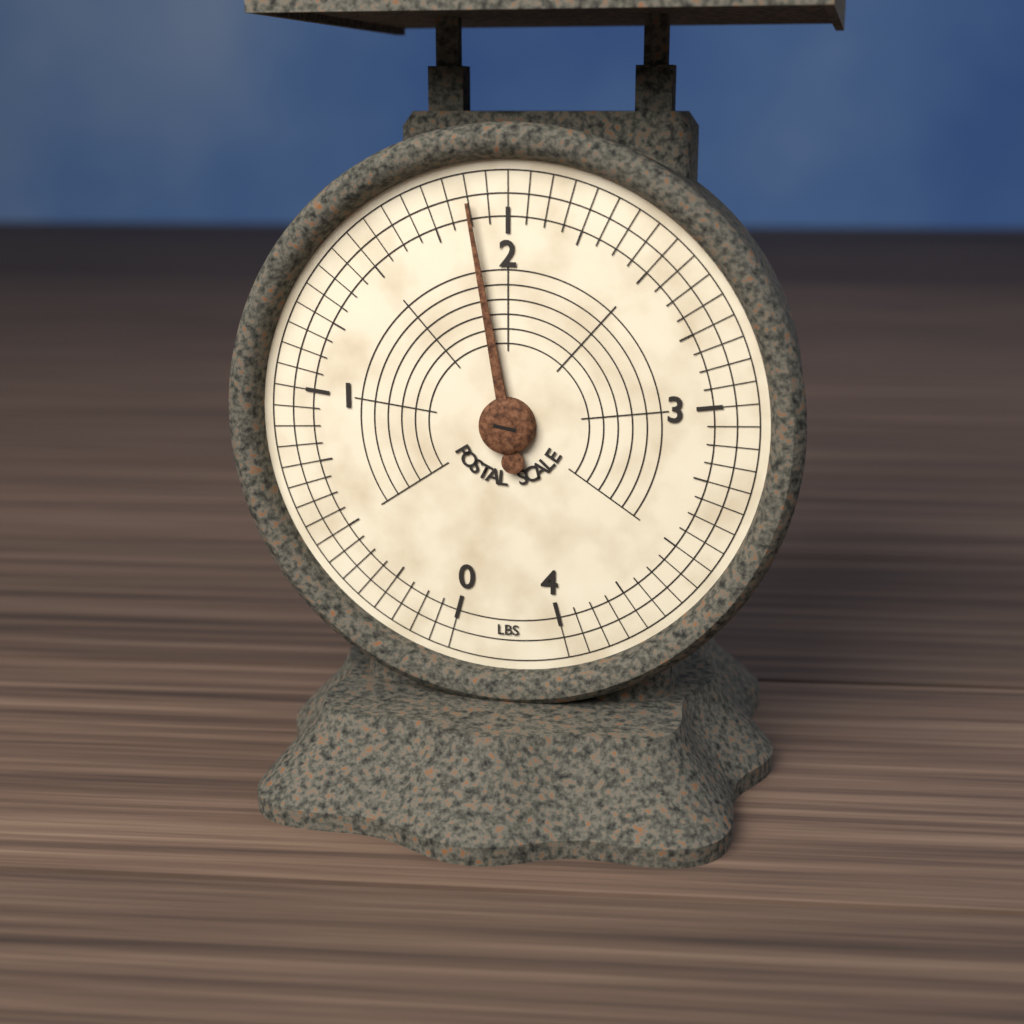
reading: 1.8750 lbs
